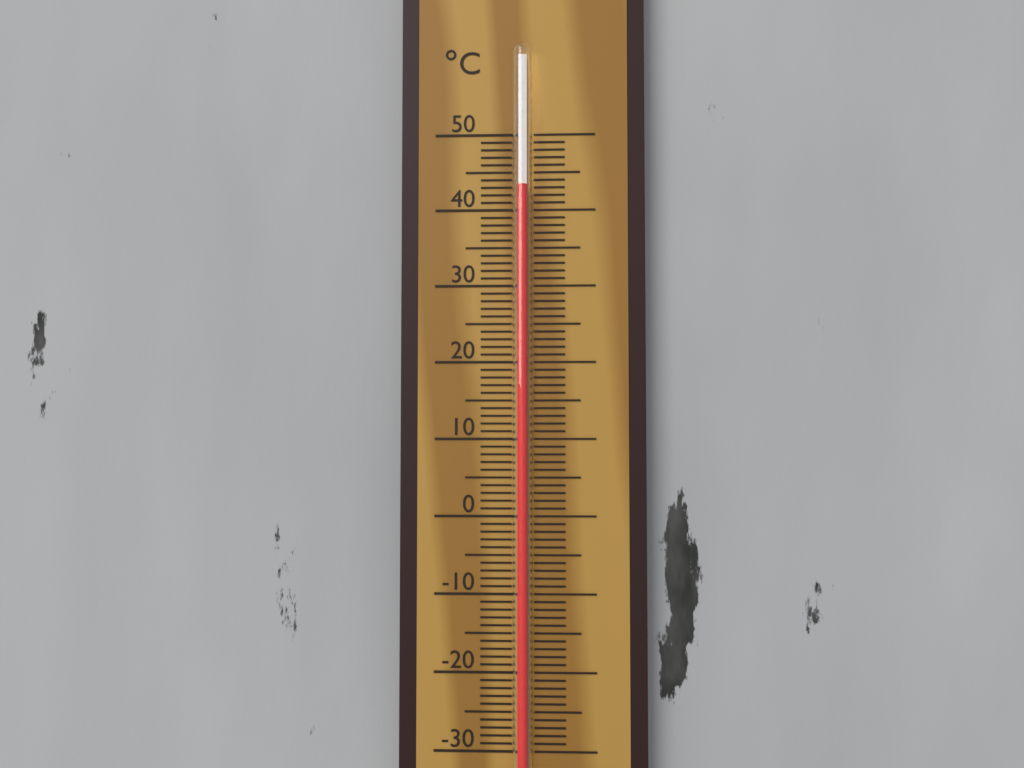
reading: 43 °C
